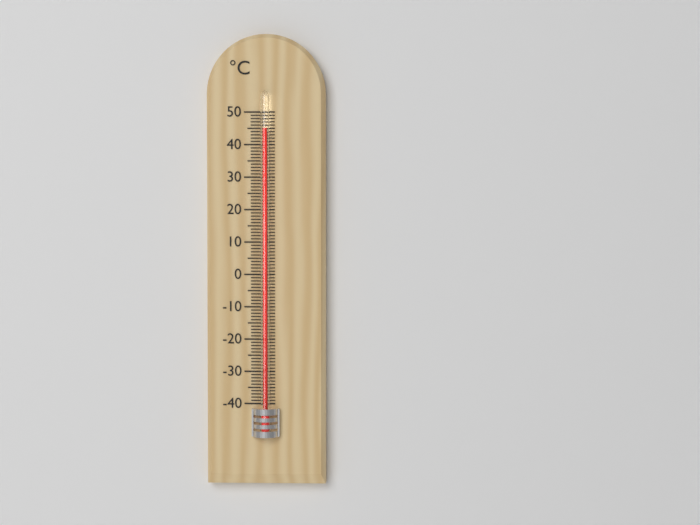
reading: 45 °C
